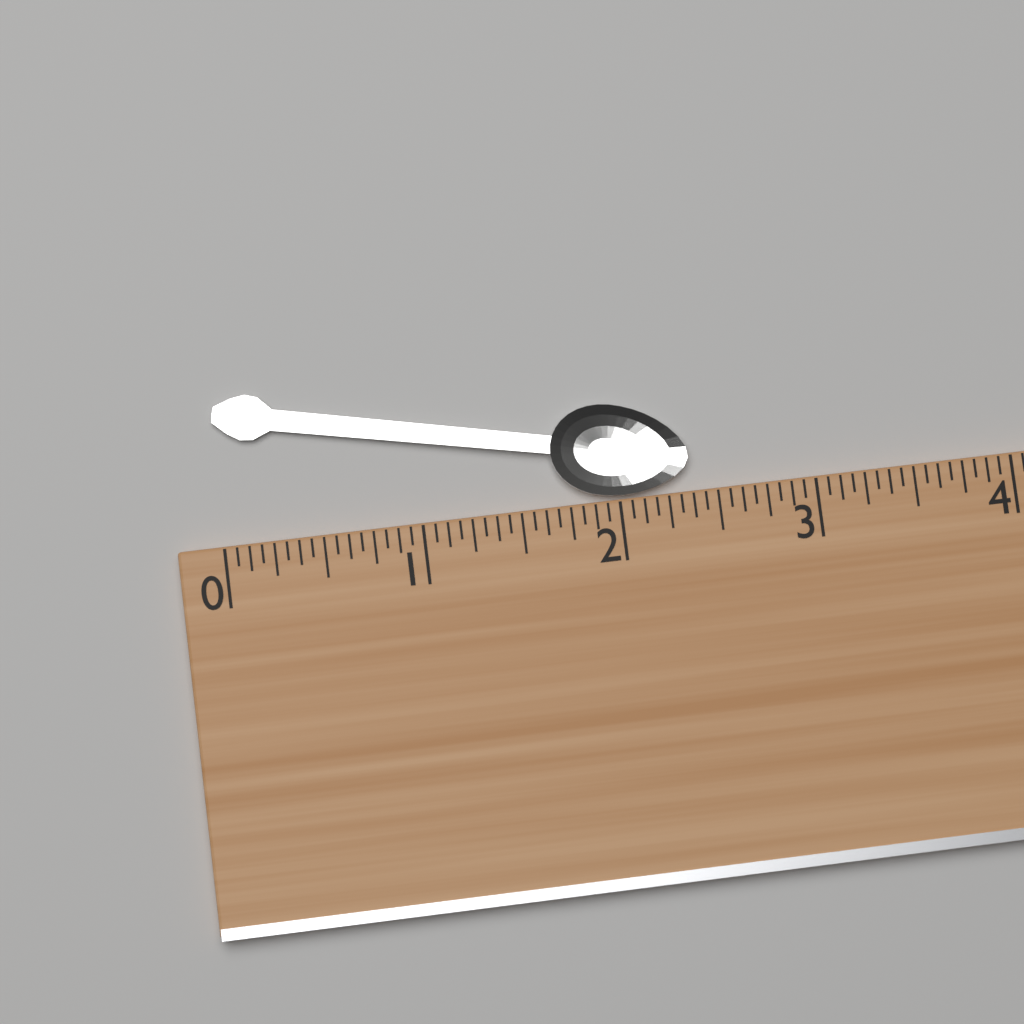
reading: 2.3750 (no unit)
